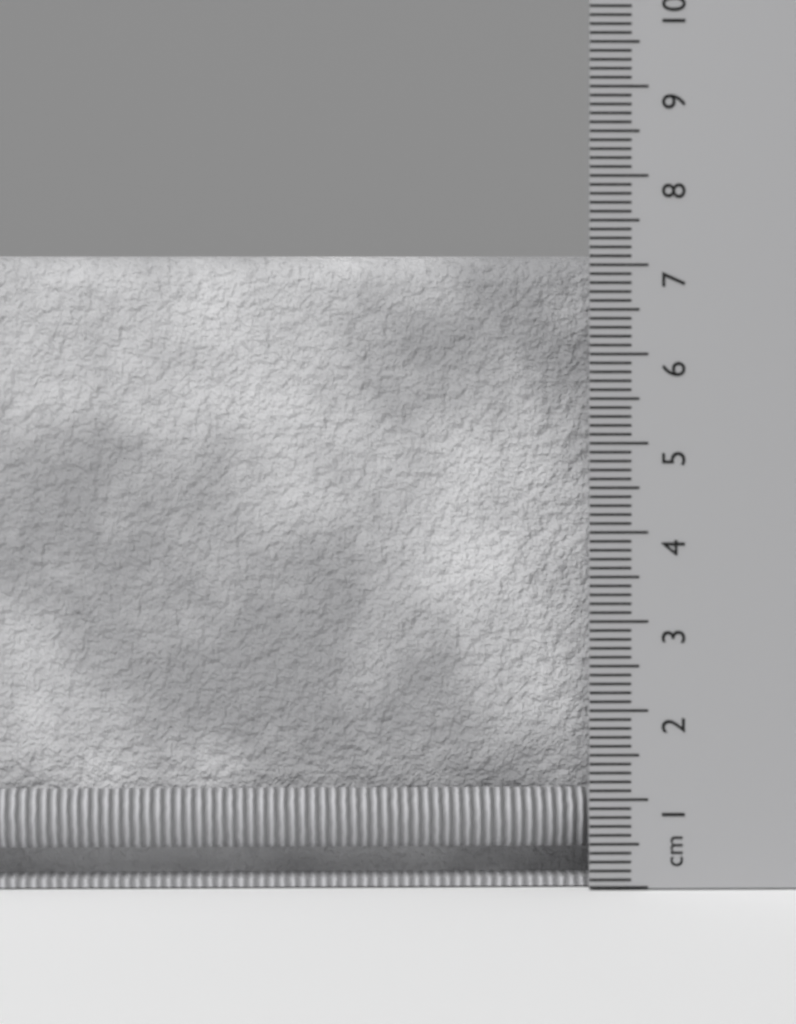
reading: 7.1 cm
